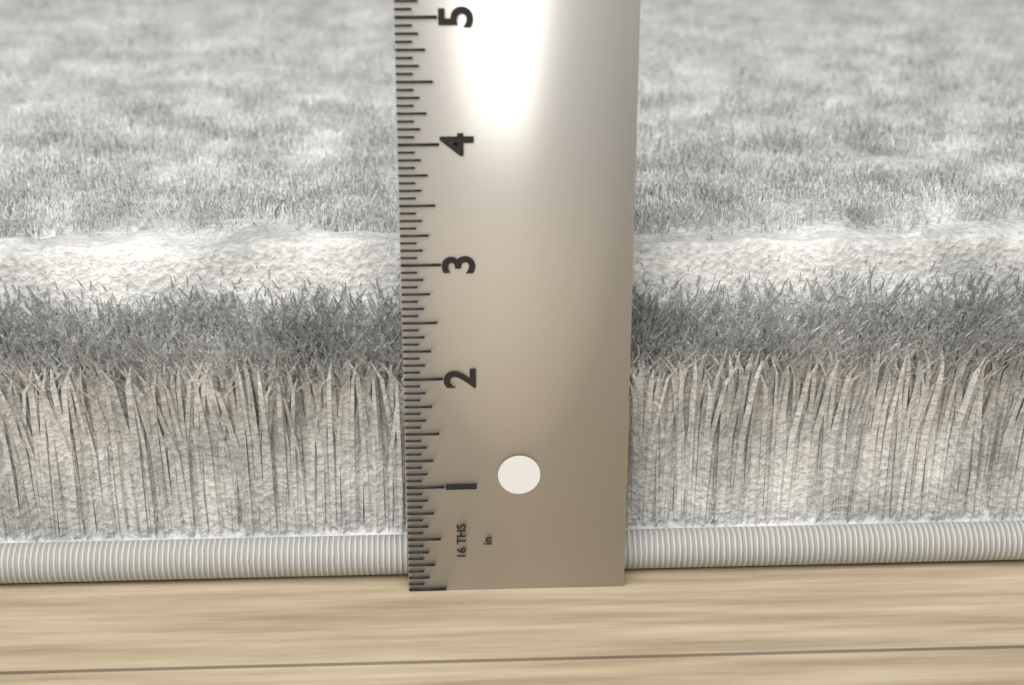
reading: 3.0000 in
